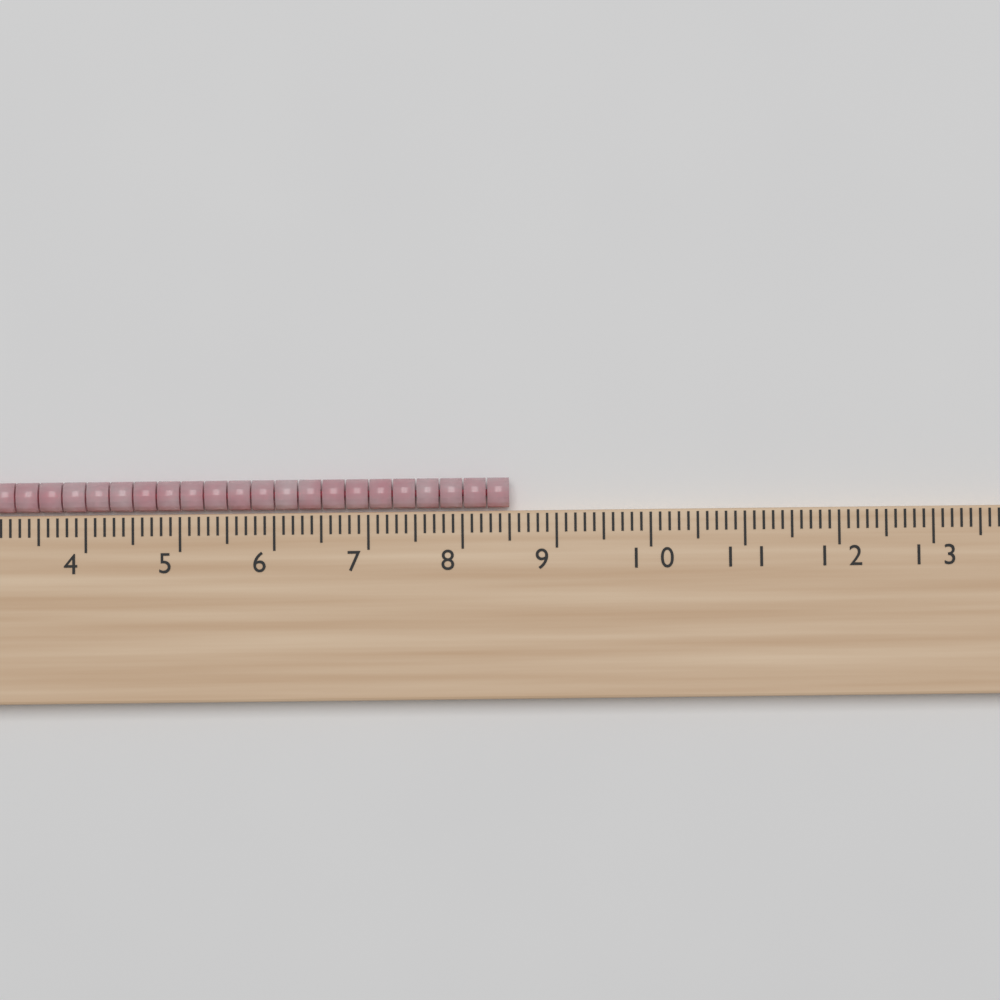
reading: 8.5 cm
